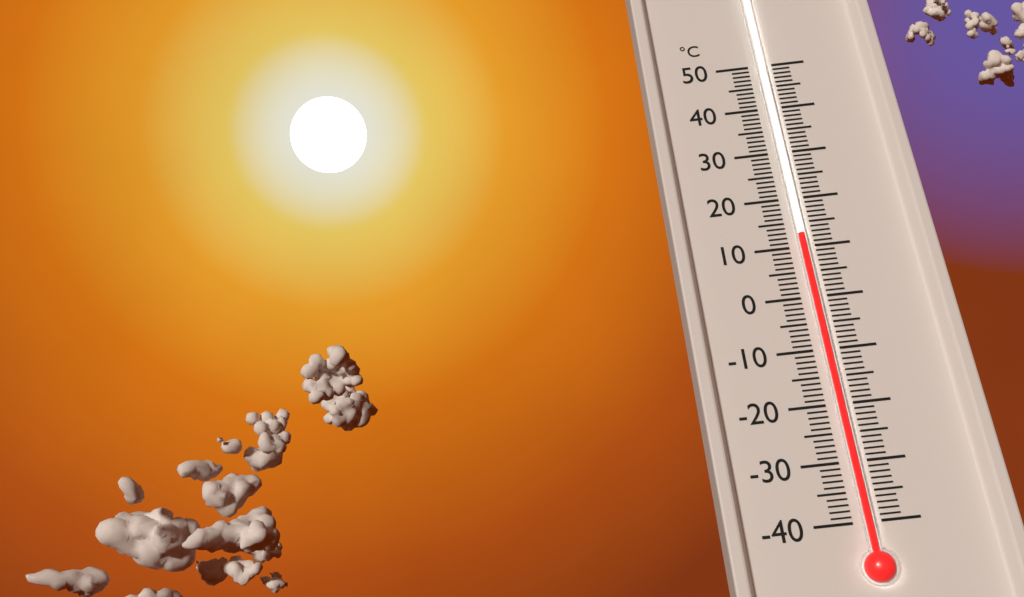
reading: 12 °C
